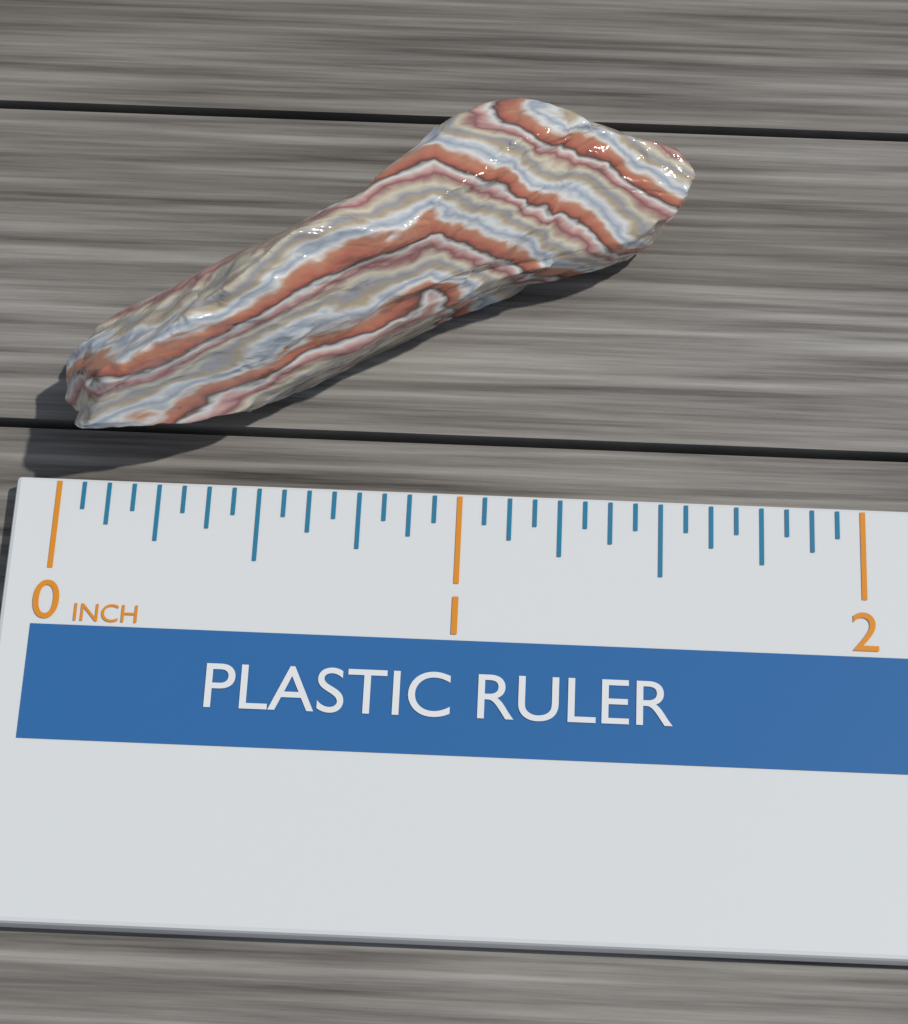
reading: 1.5625 inch
